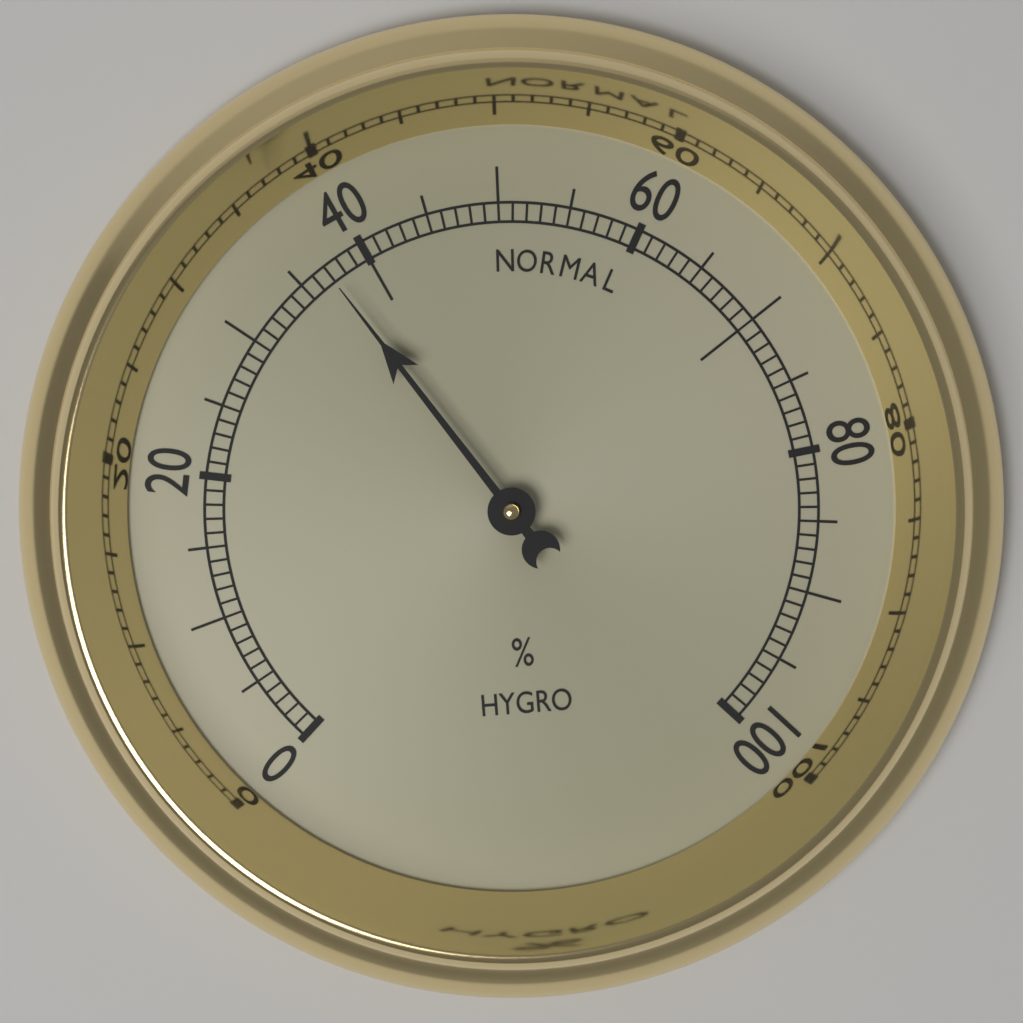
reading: 37 %
